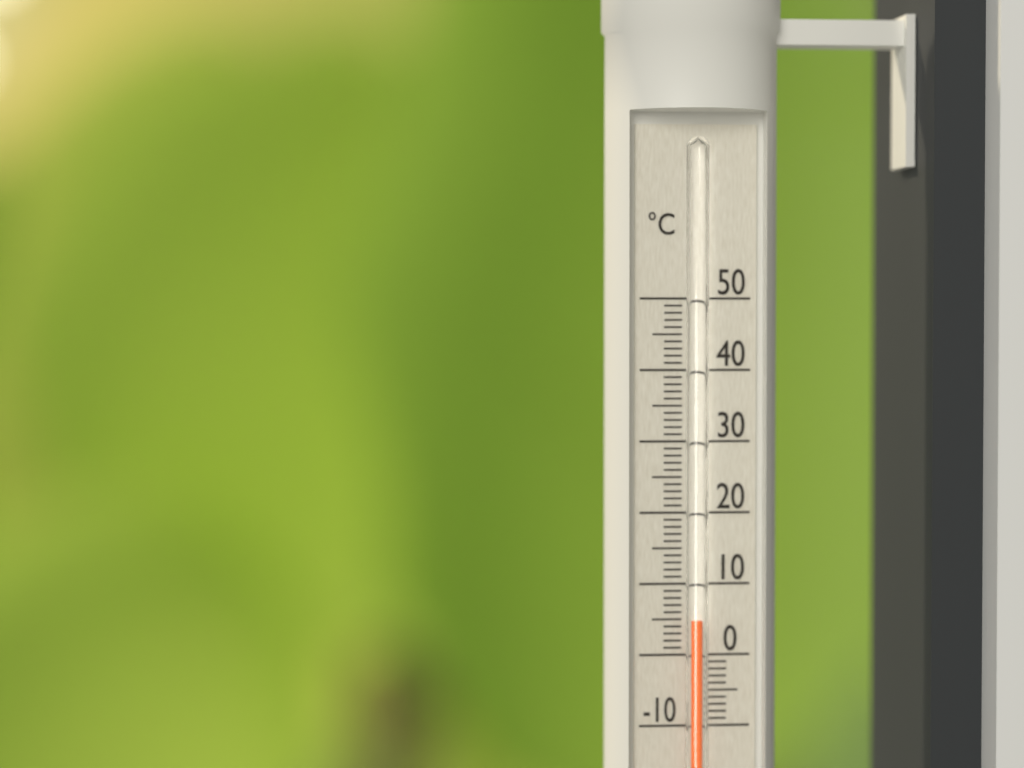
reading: 5 °C
